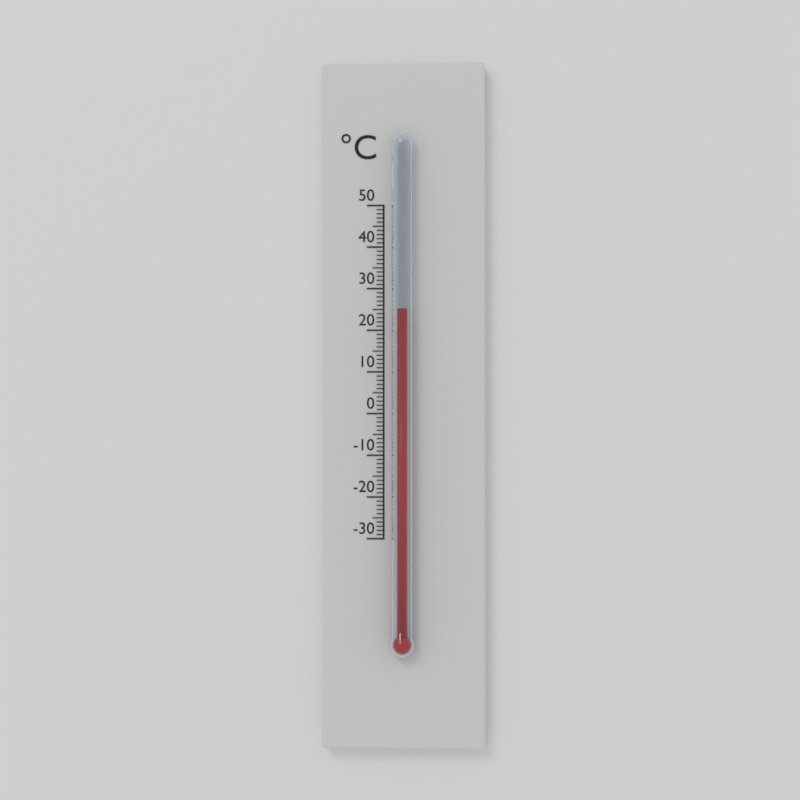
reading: 25 °C
